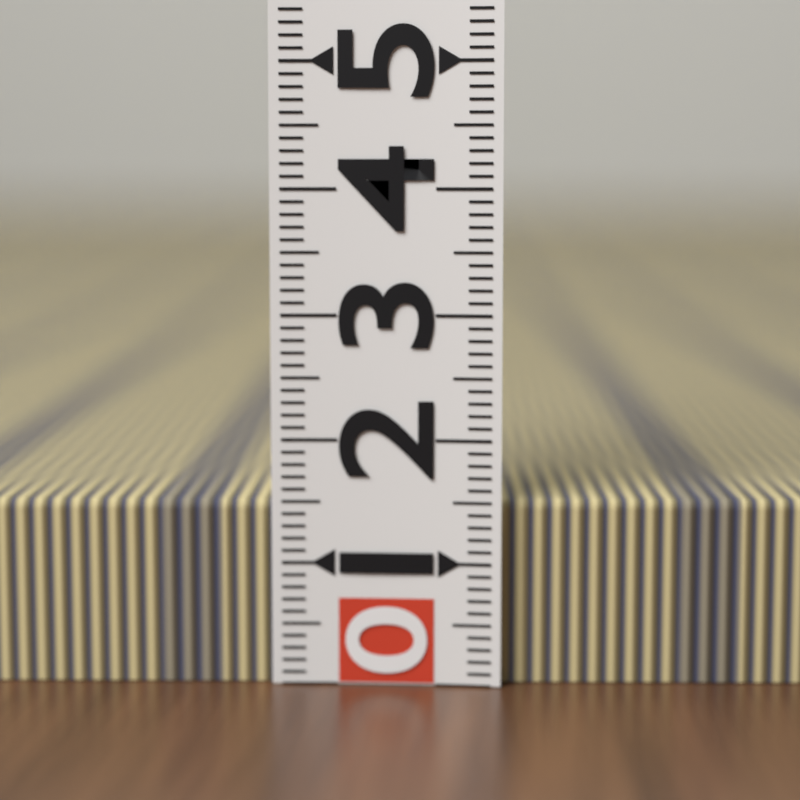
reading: 1.5 (no unit)
